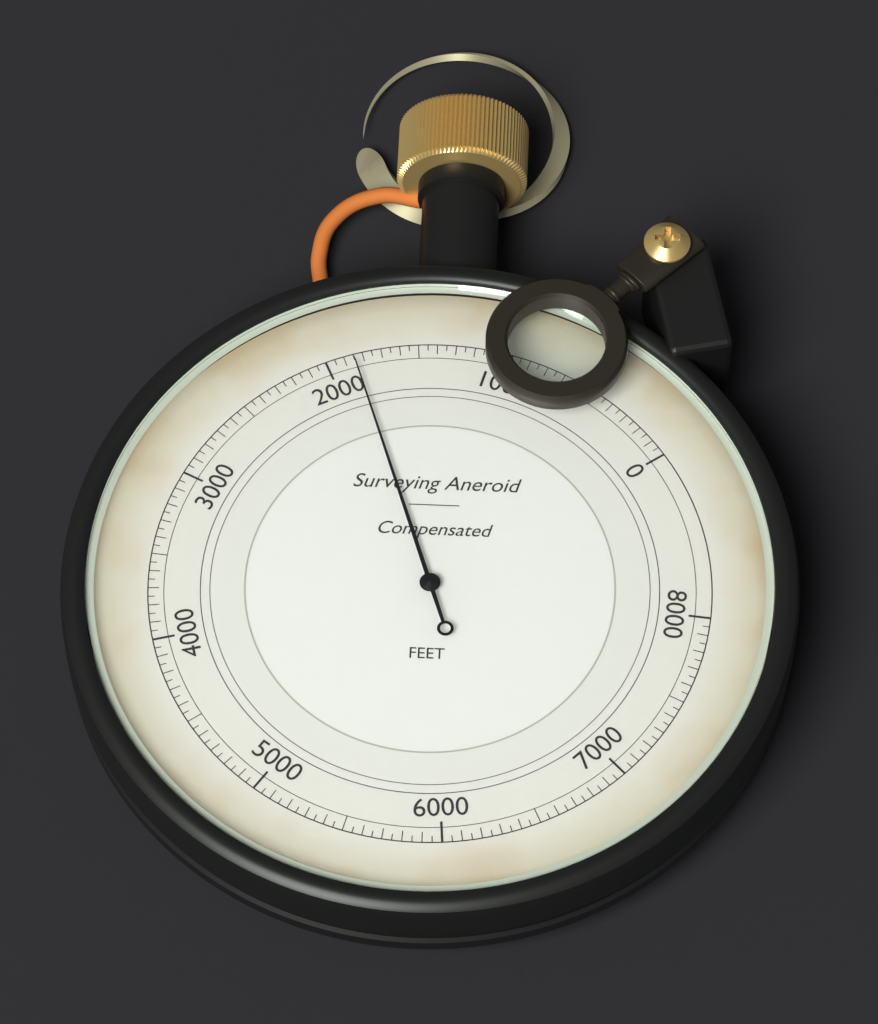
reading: 1850 ft
